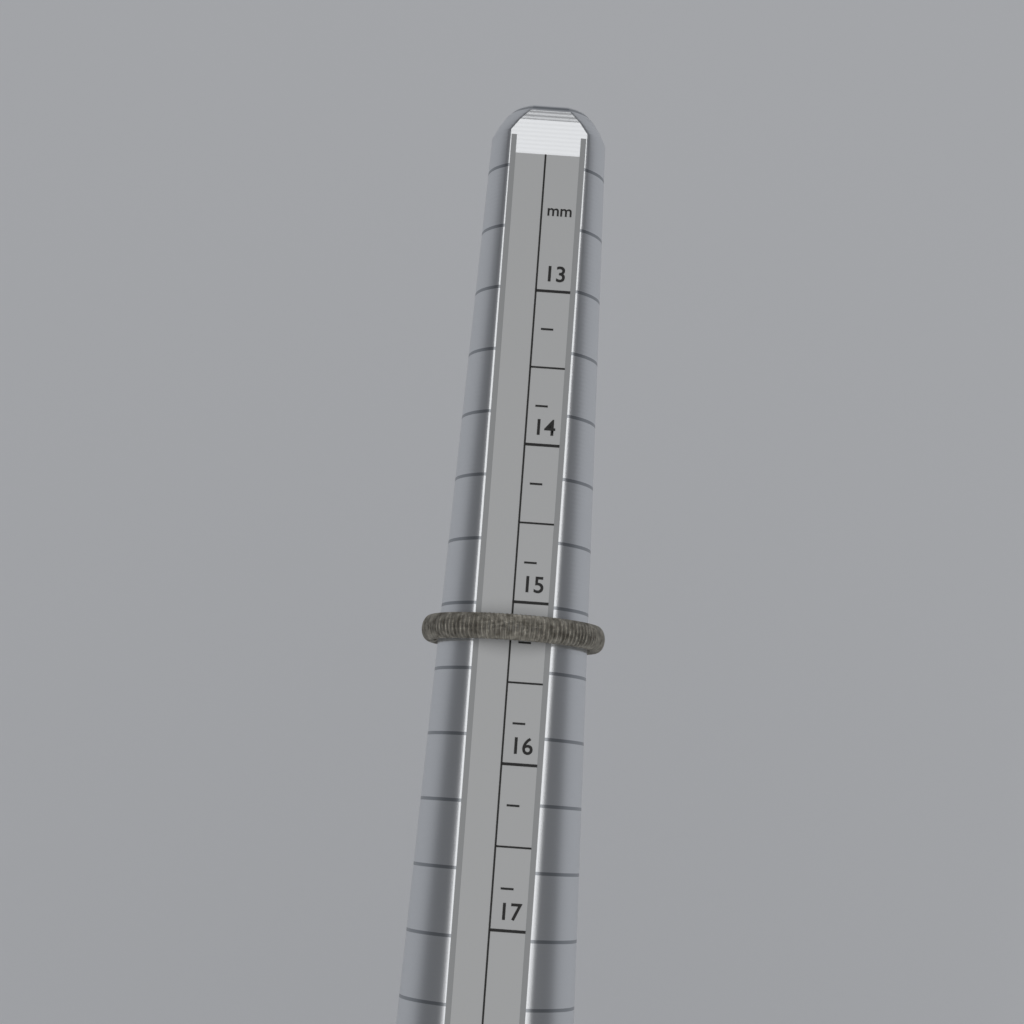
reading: 15.25 mm
